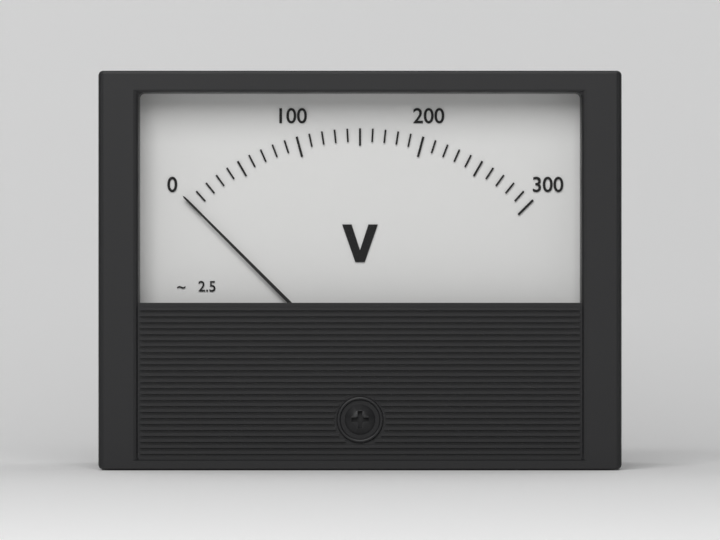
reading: 0 V
